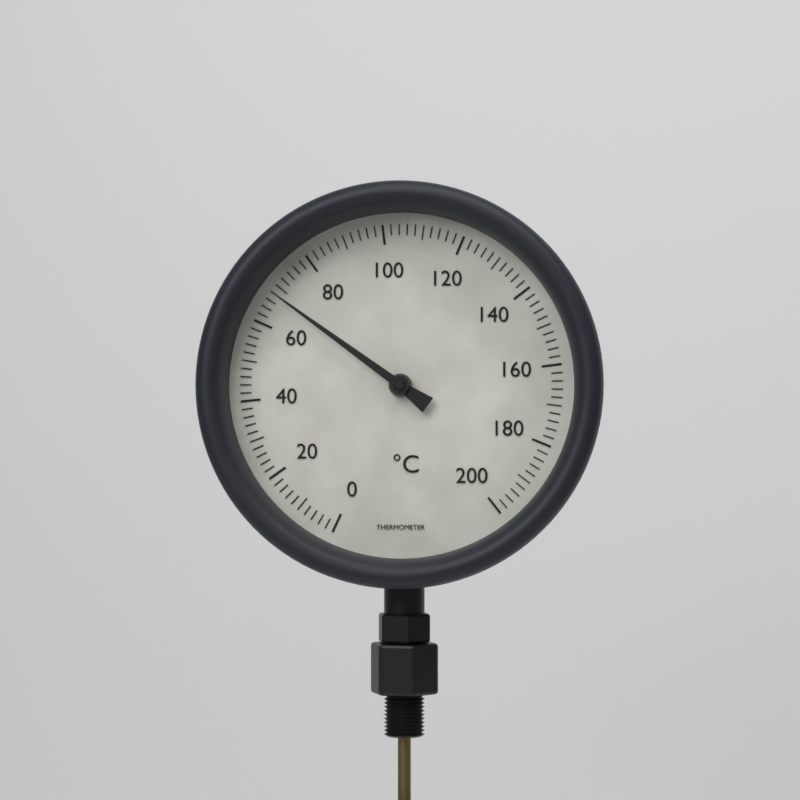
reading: 68 °C
